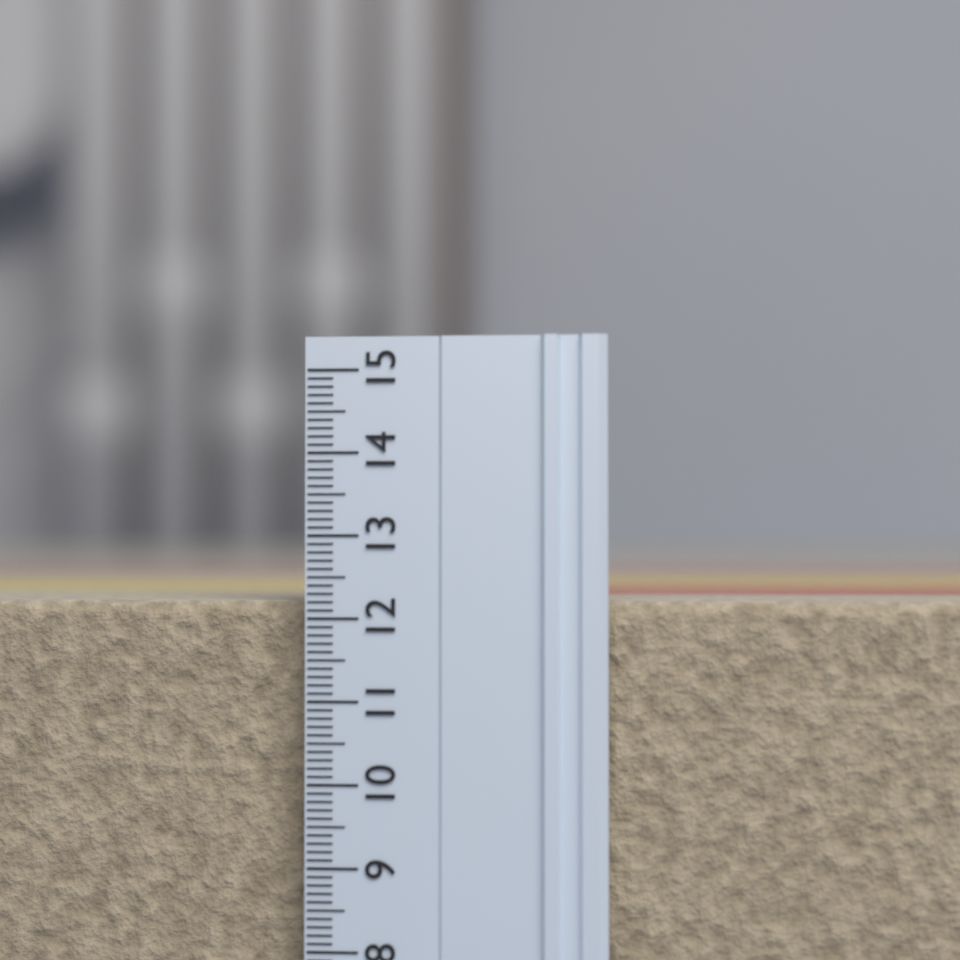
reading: 12.2 (no unit)
